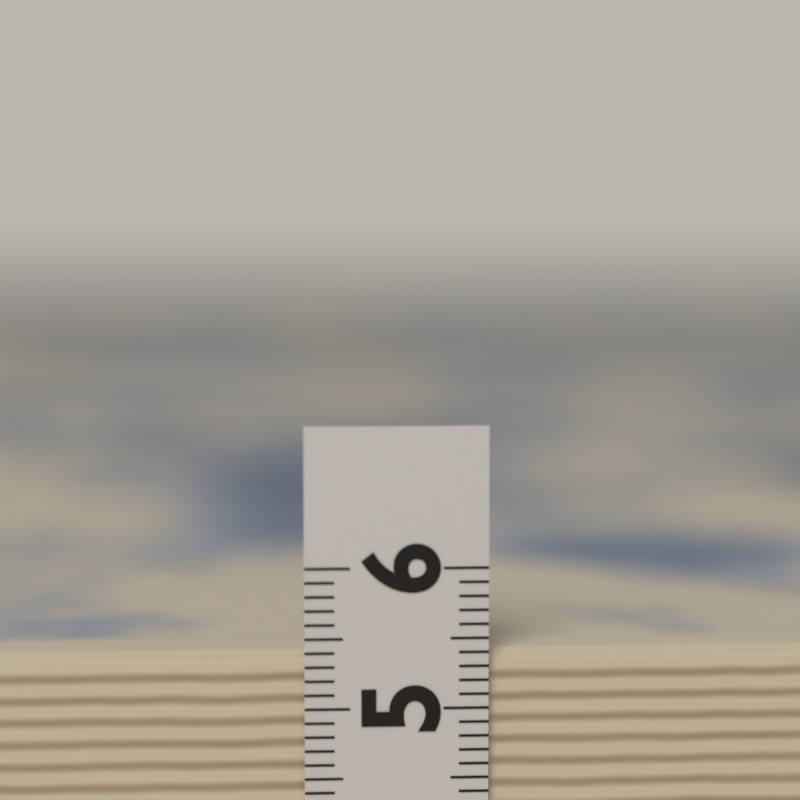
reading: 5.4 (no unit)
